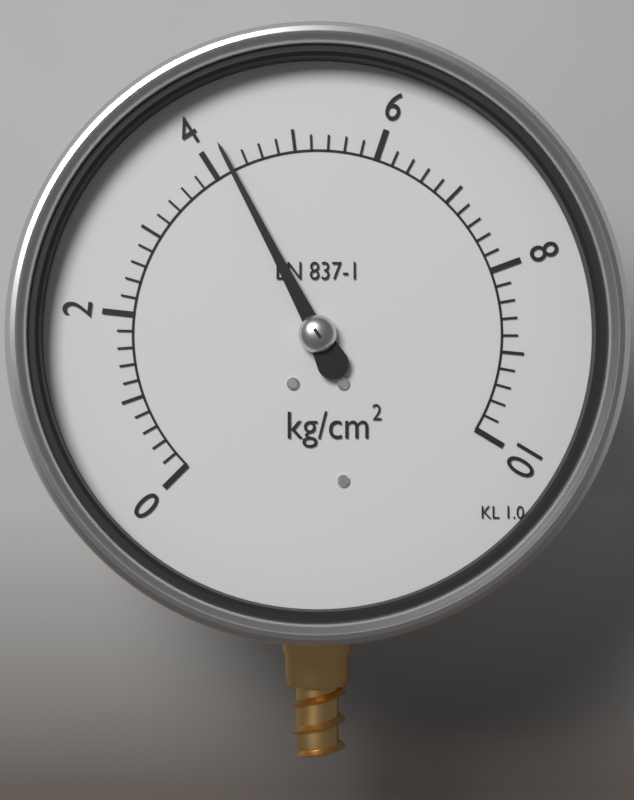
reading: 4.2 kg/cm²
